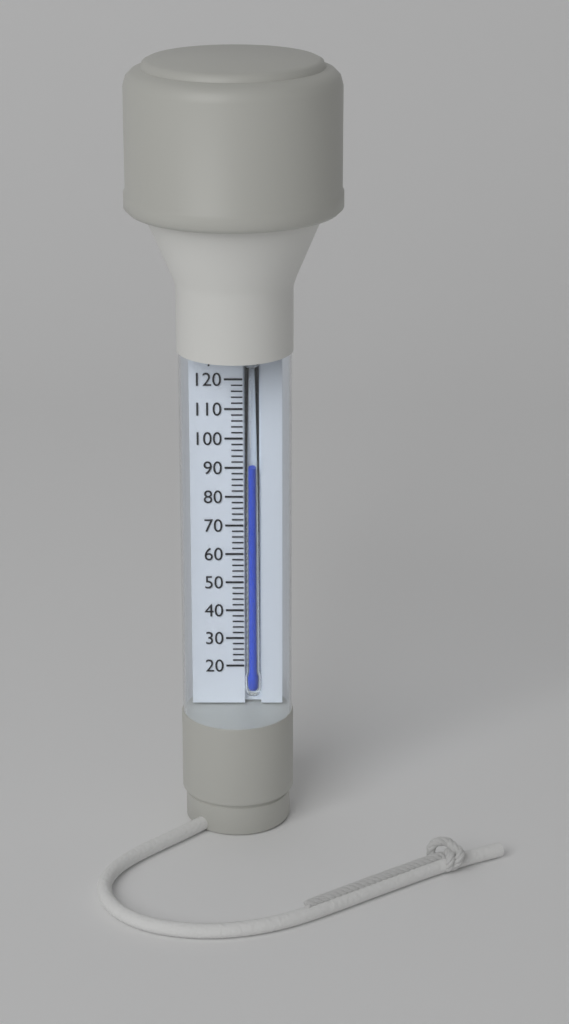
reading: 90 °F
